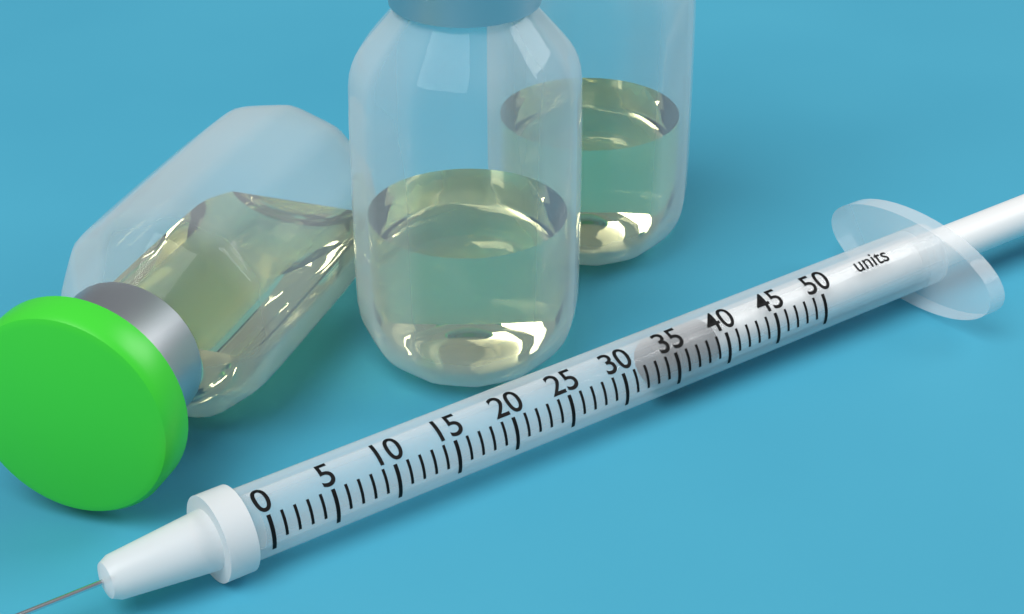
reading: 34 units
